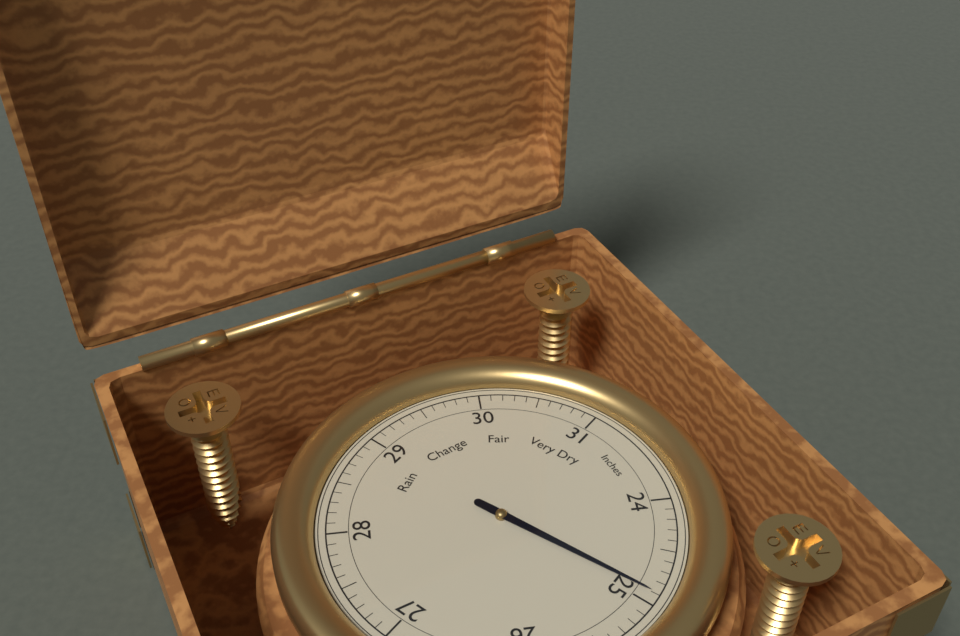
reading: 24.9 Inches
